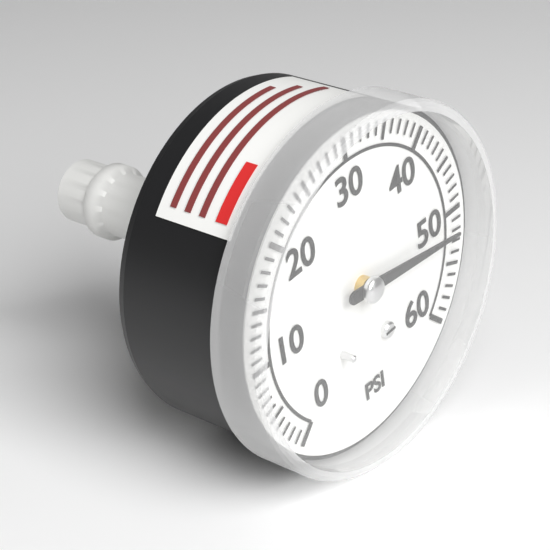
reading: 52 psi
